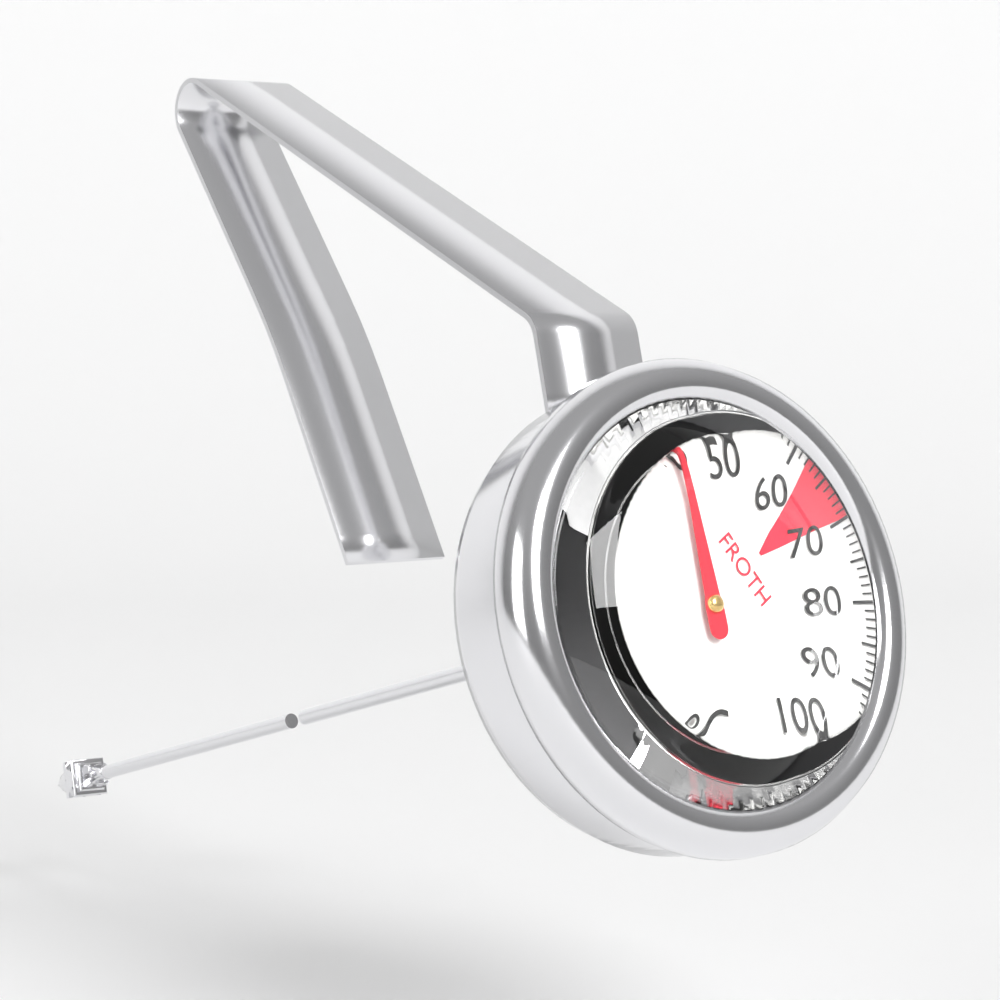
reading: 41 °C
